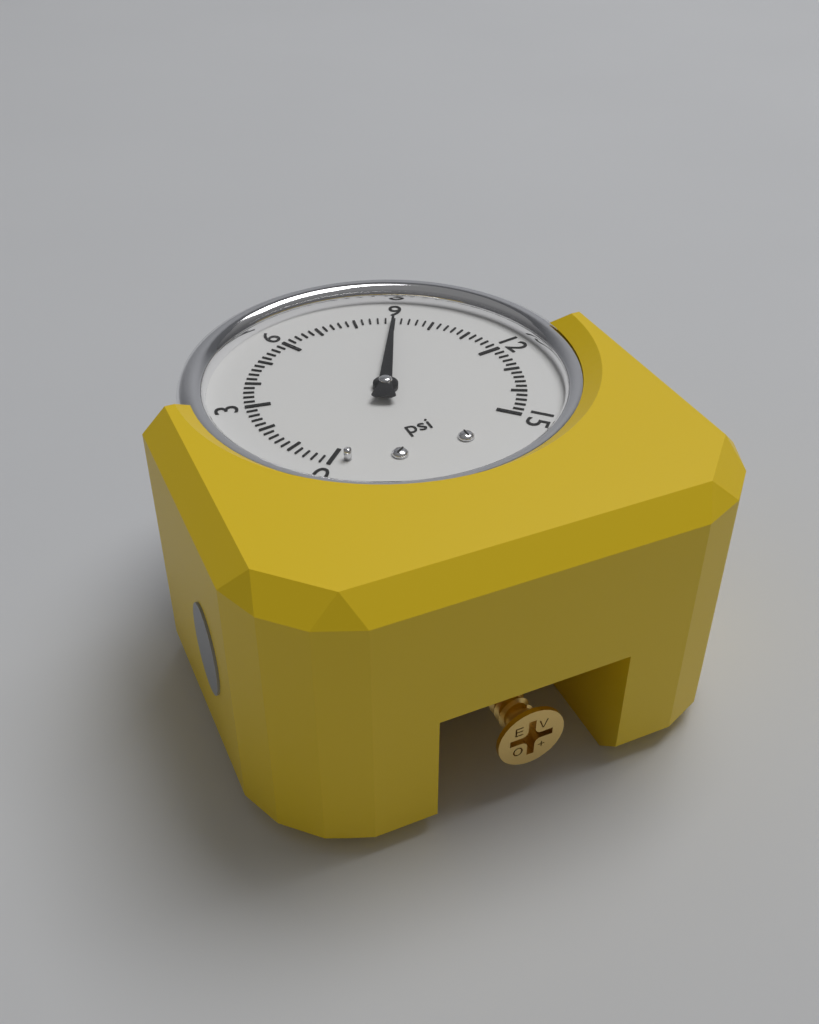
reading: 9.0 psi
